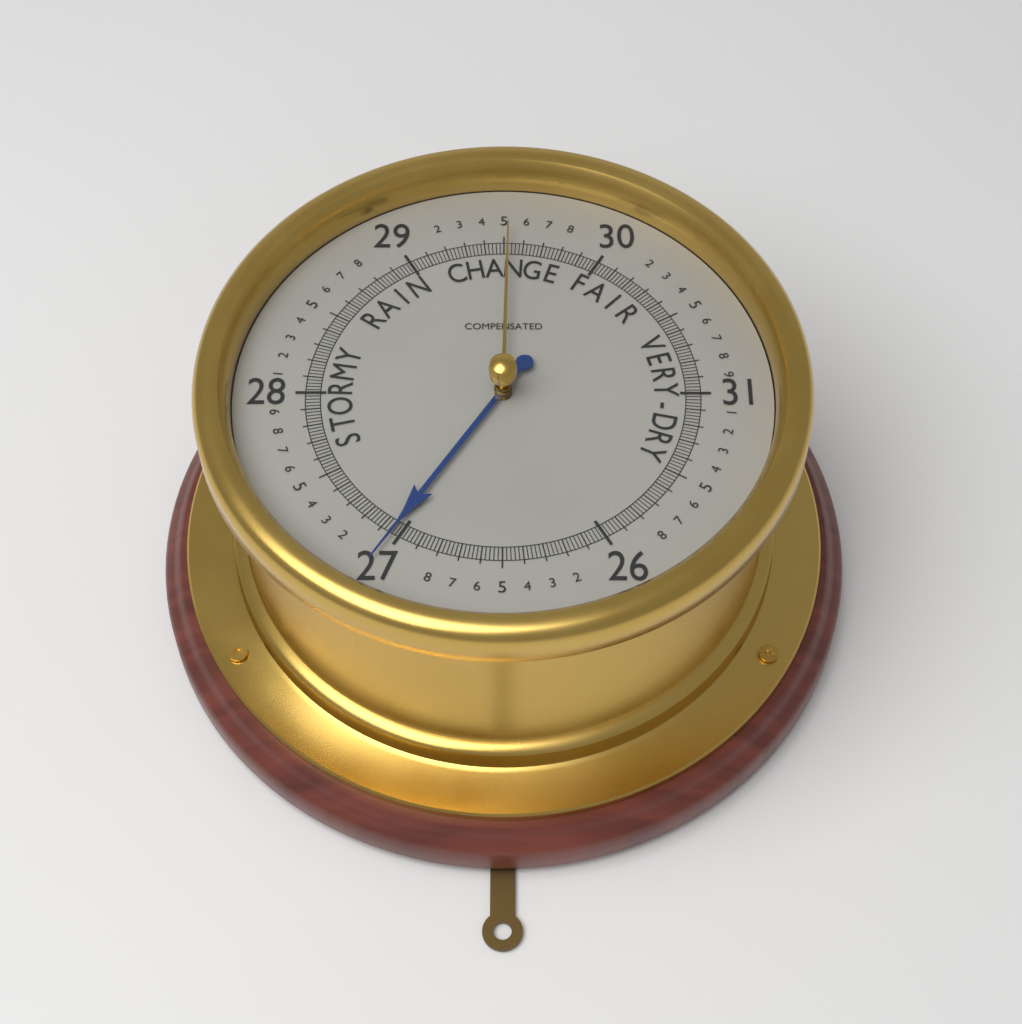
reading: 27.04 (no unit)
